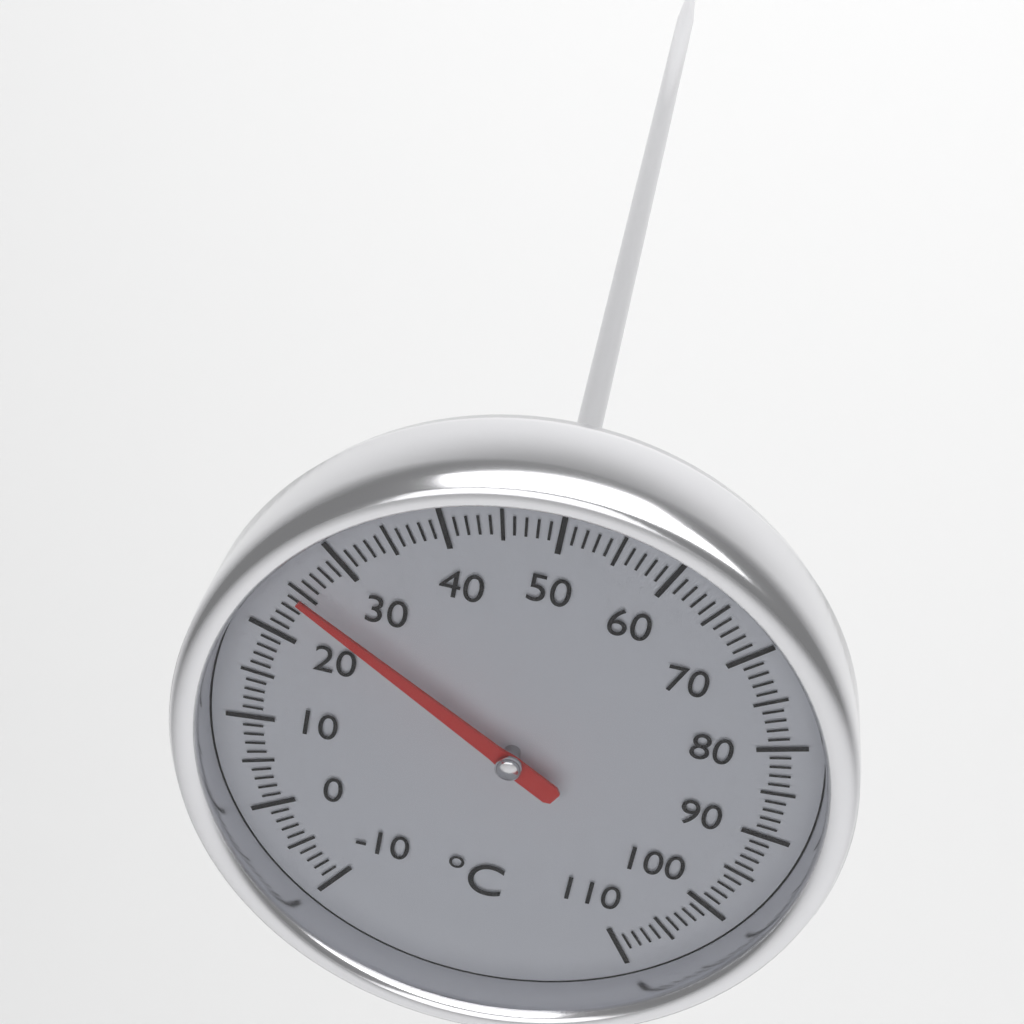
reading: 25 °C
